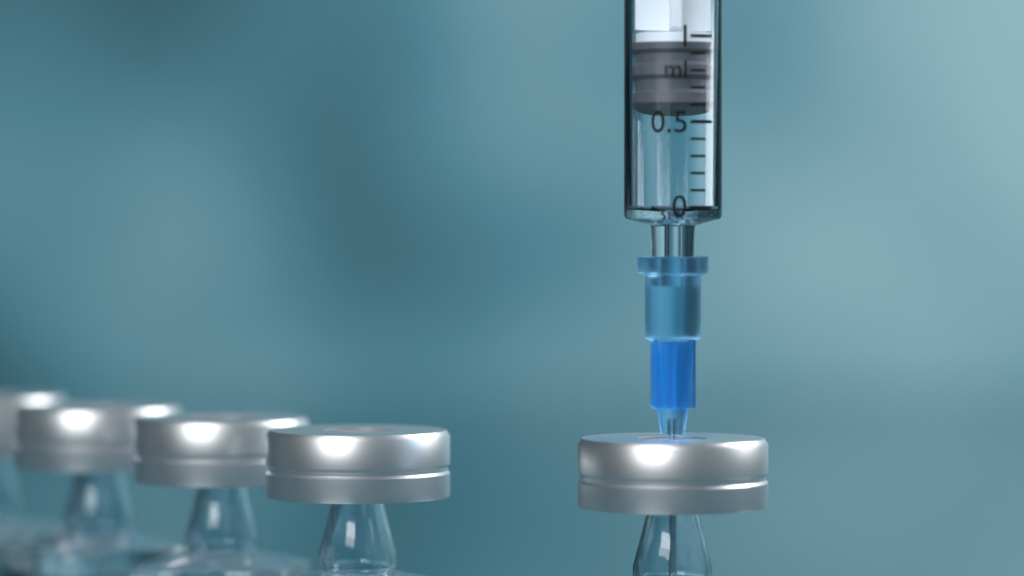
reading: 0.6 ml
